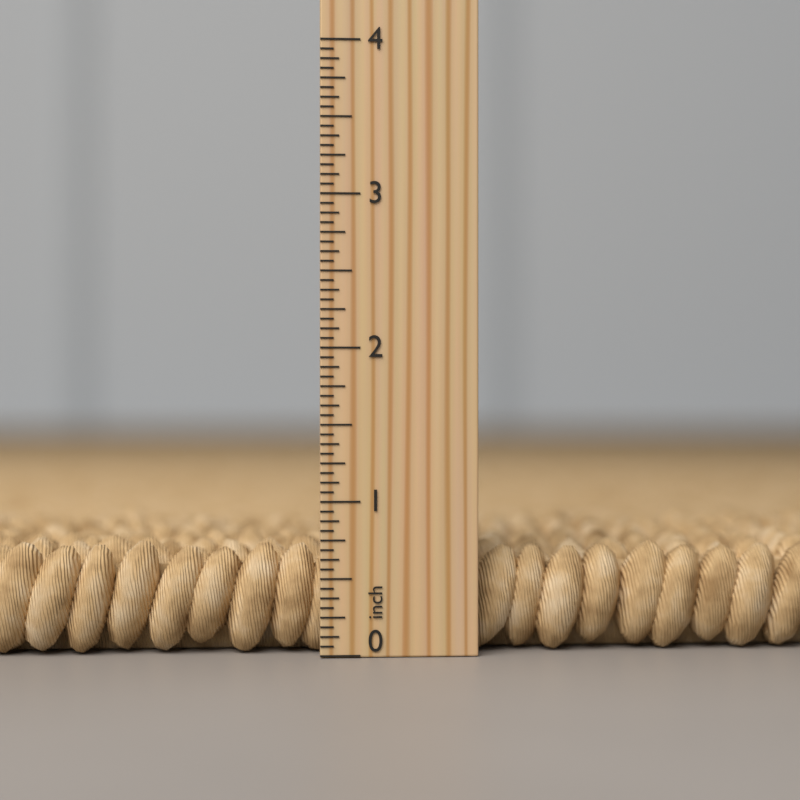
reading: 0.7500 inch
